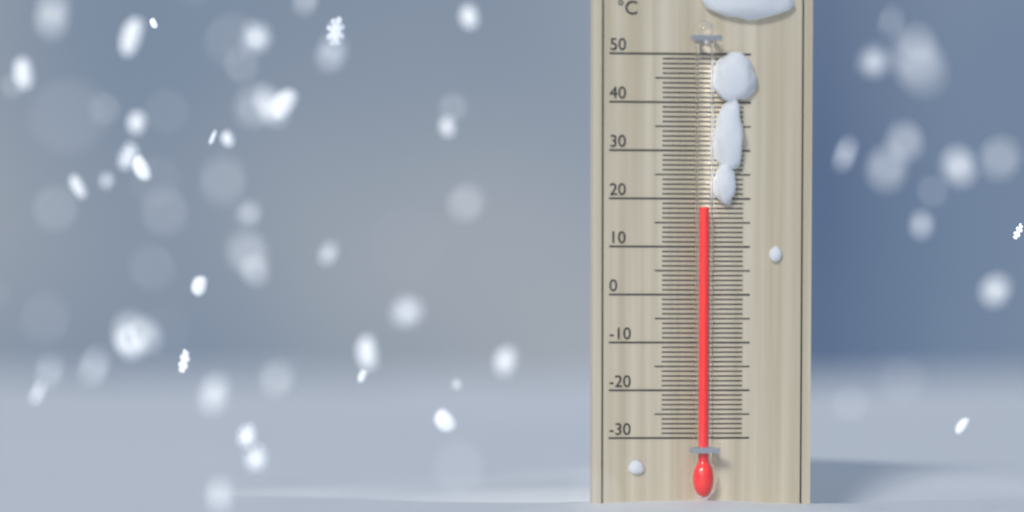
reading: 18 °C
